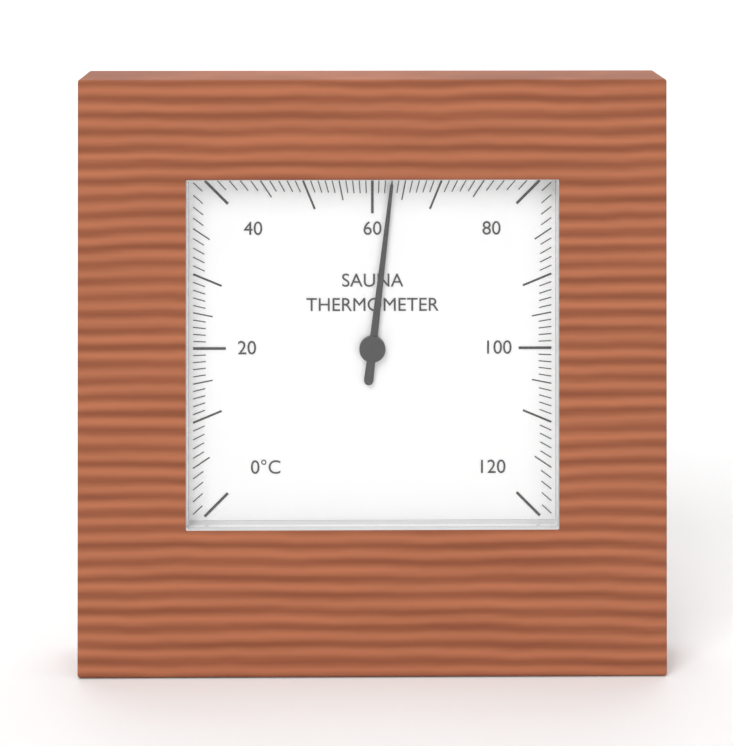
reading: 63 °C
